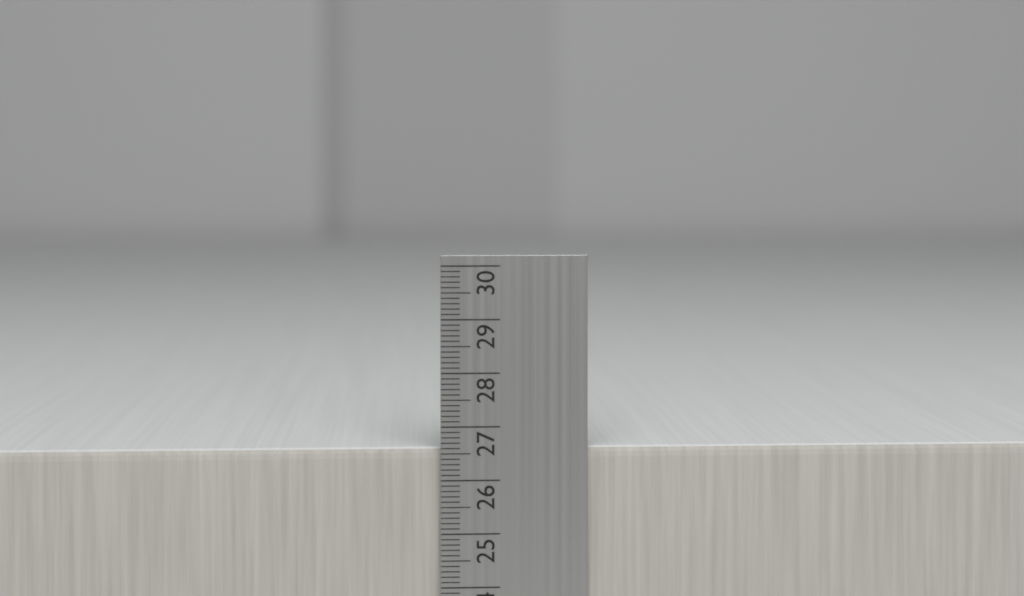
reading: 26.6 cm
